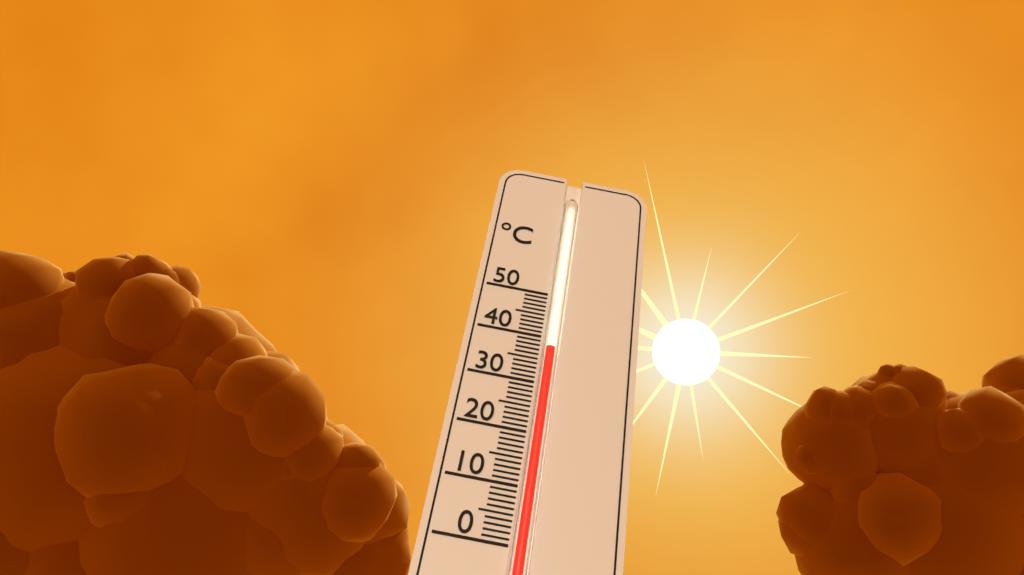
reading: 38 °C
